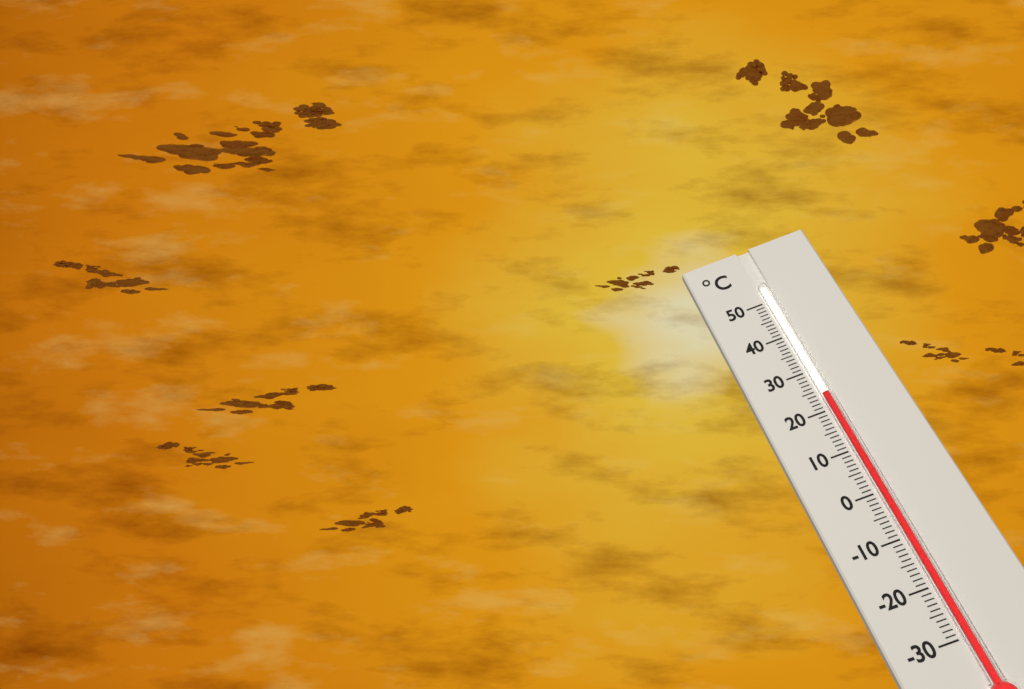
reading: 24 °C
